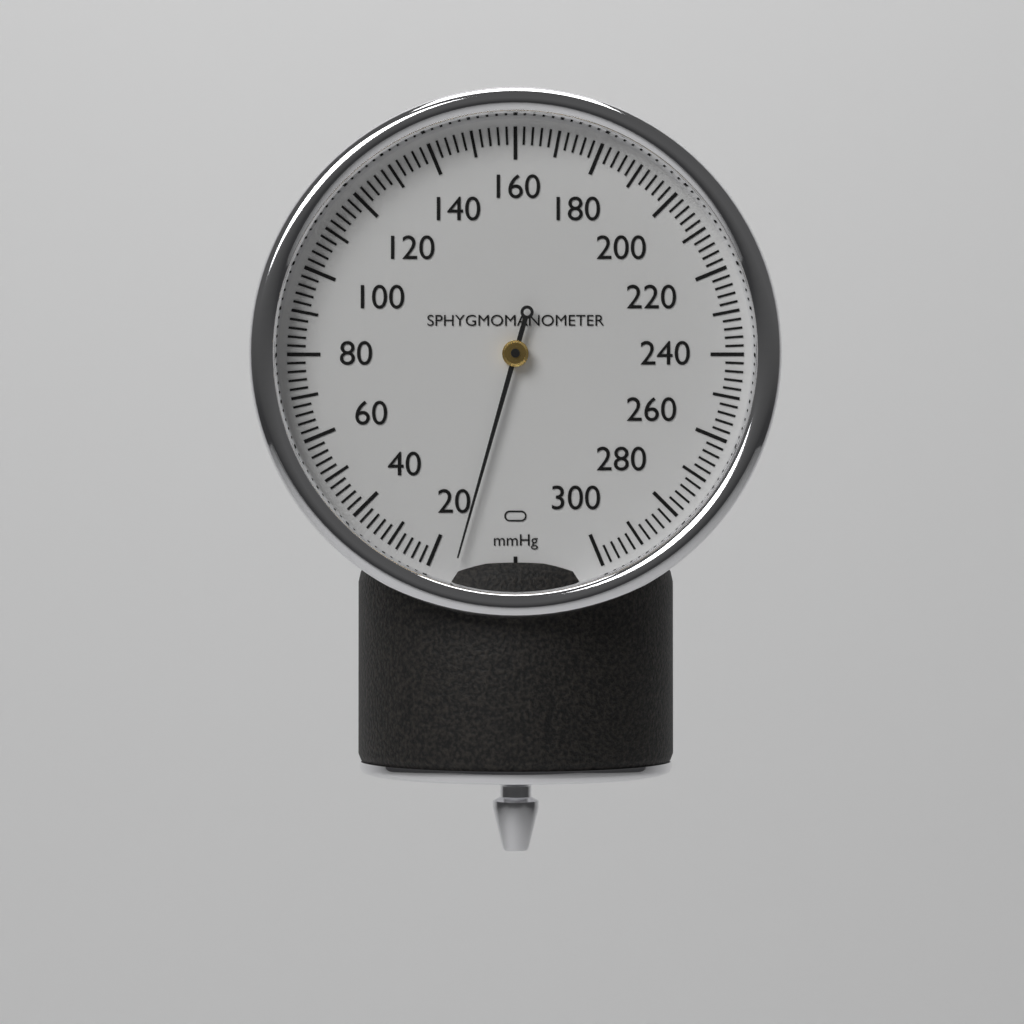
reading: 14 mmHg
